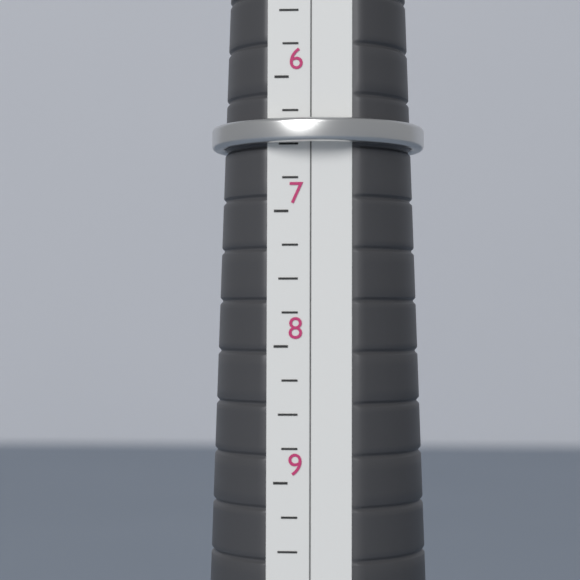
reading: 6.50 (no unit)
